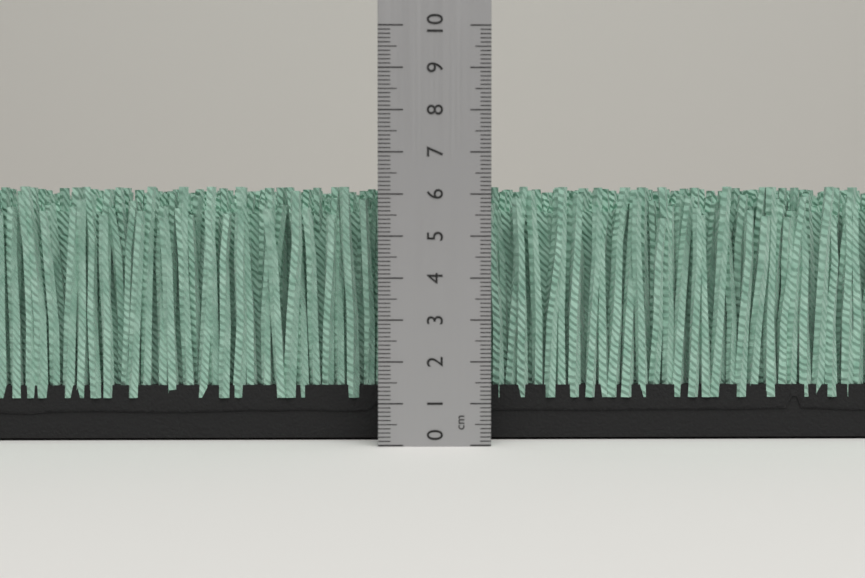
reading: 6.2 cm
